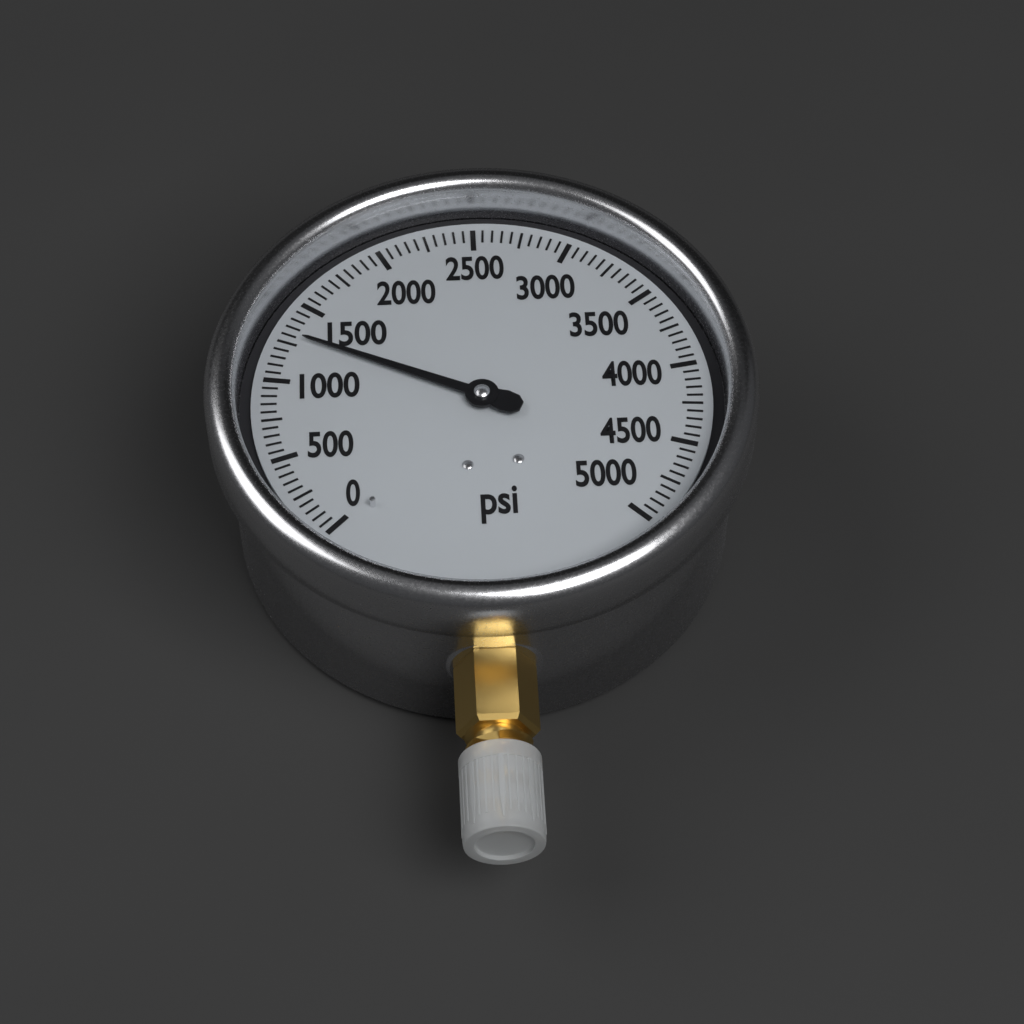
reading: 1300 psi
